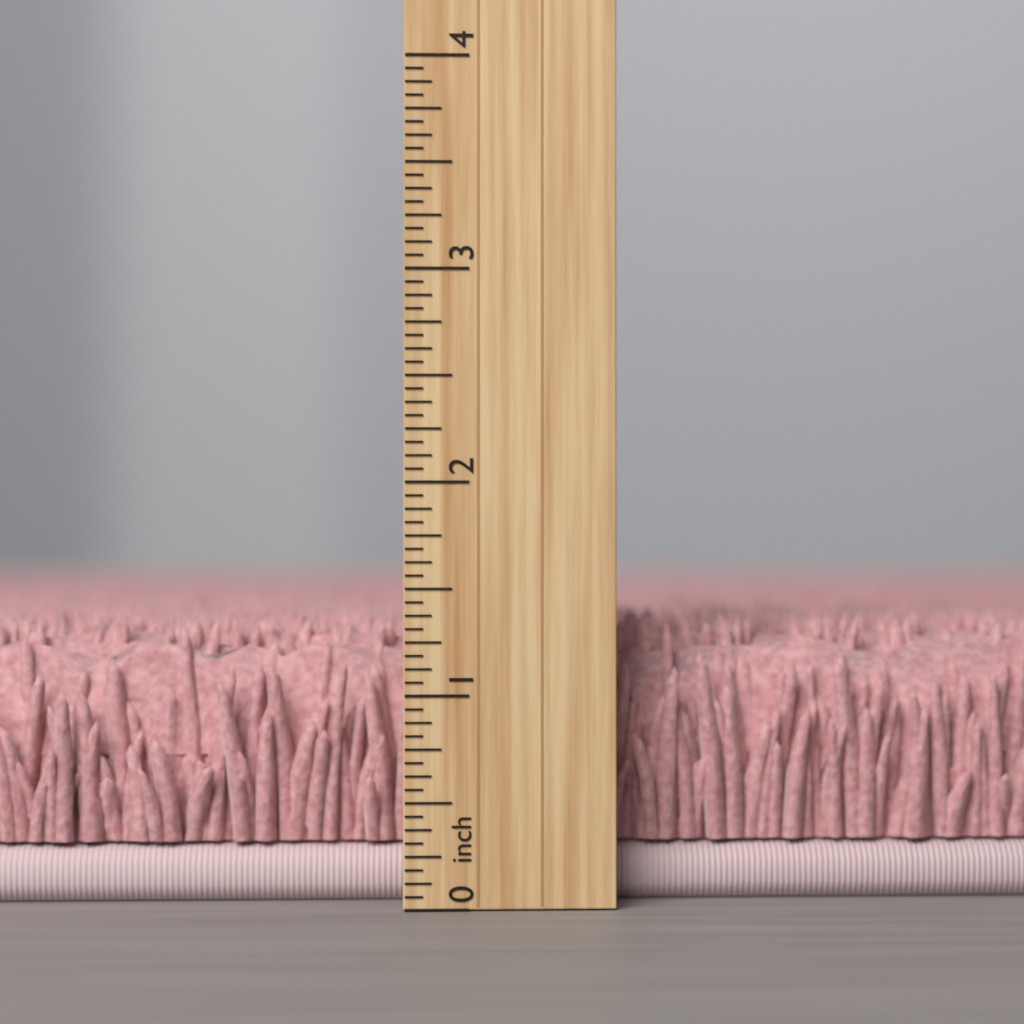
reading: 1.3750 inch
